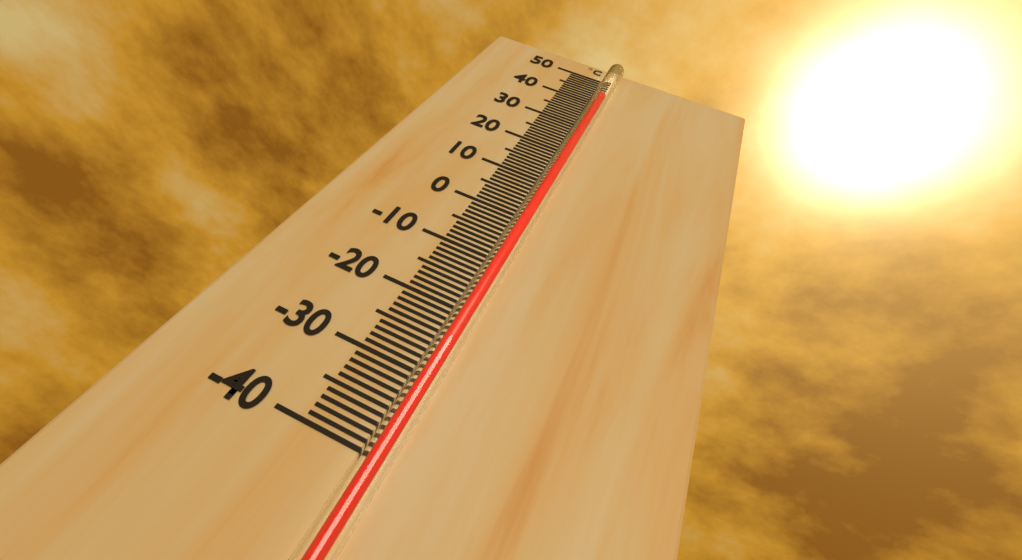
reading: 40 °C
